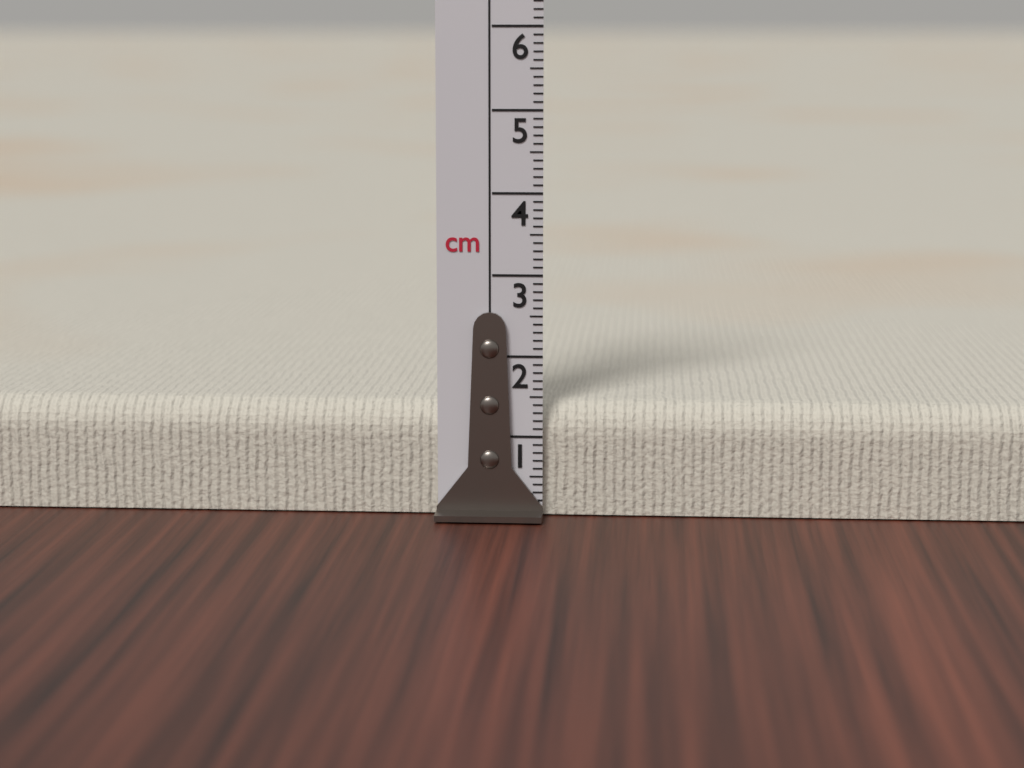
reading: 1.4 cm
